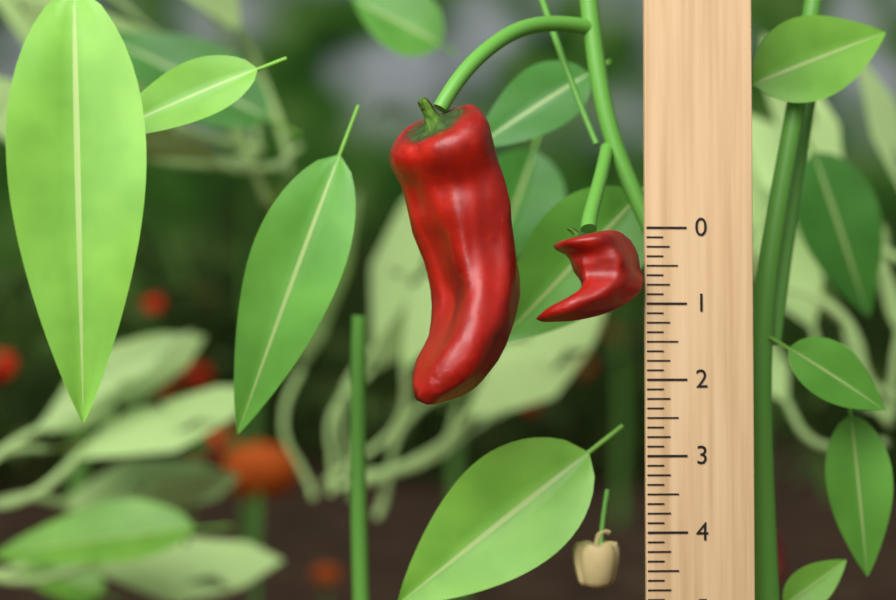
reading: 1.250 (no unit)
